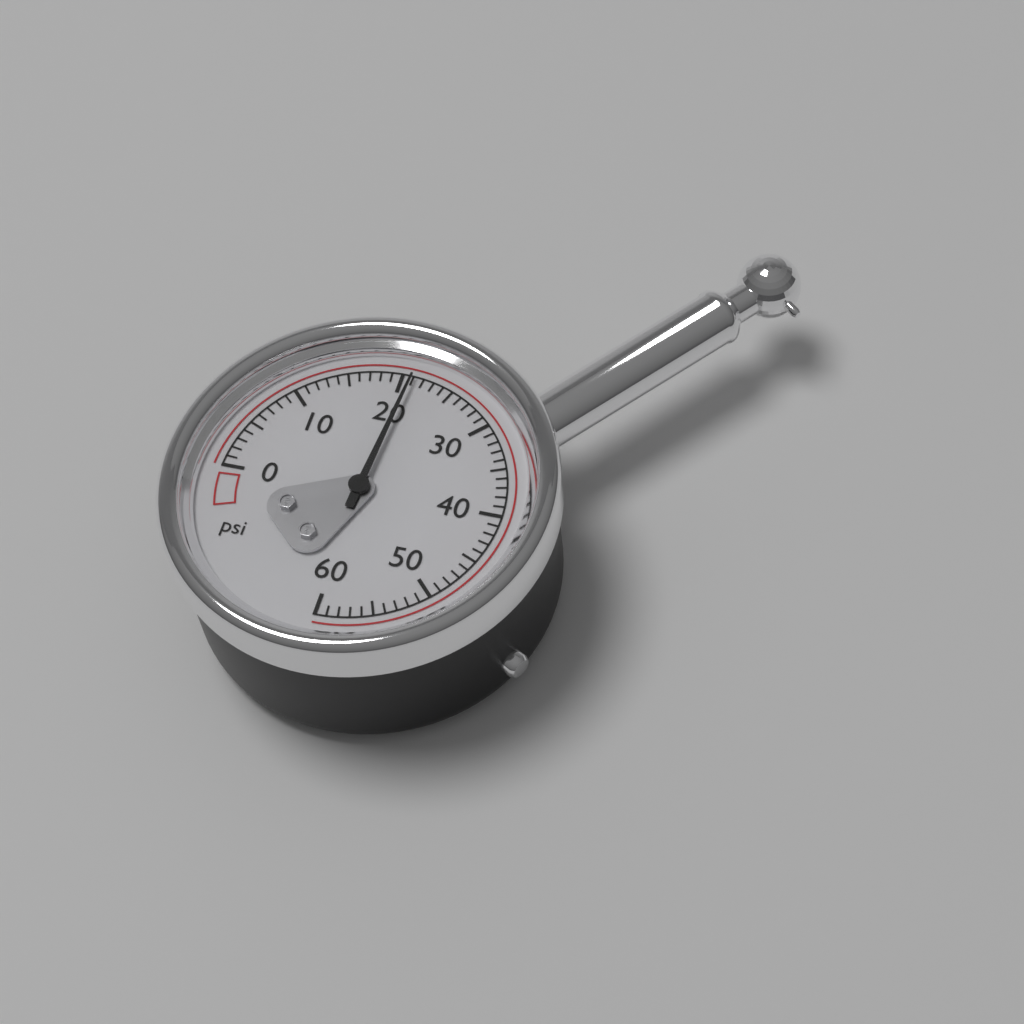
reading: 21 psi
